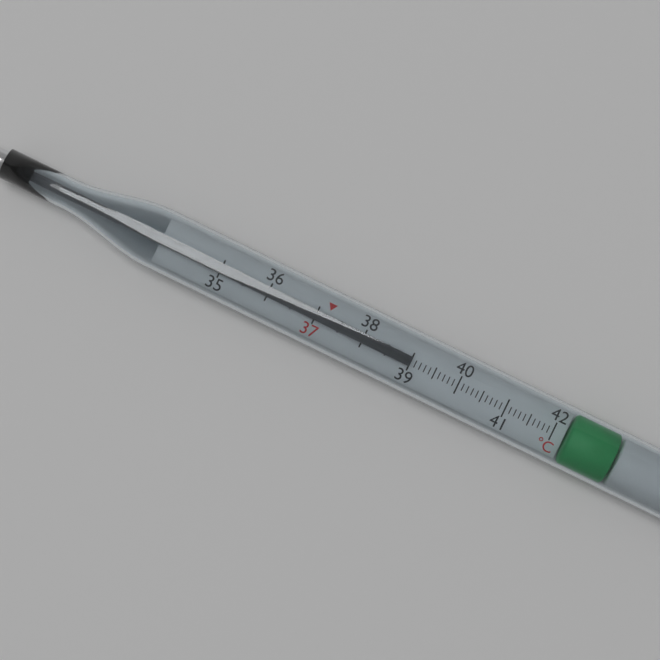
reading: 39.0 °C
